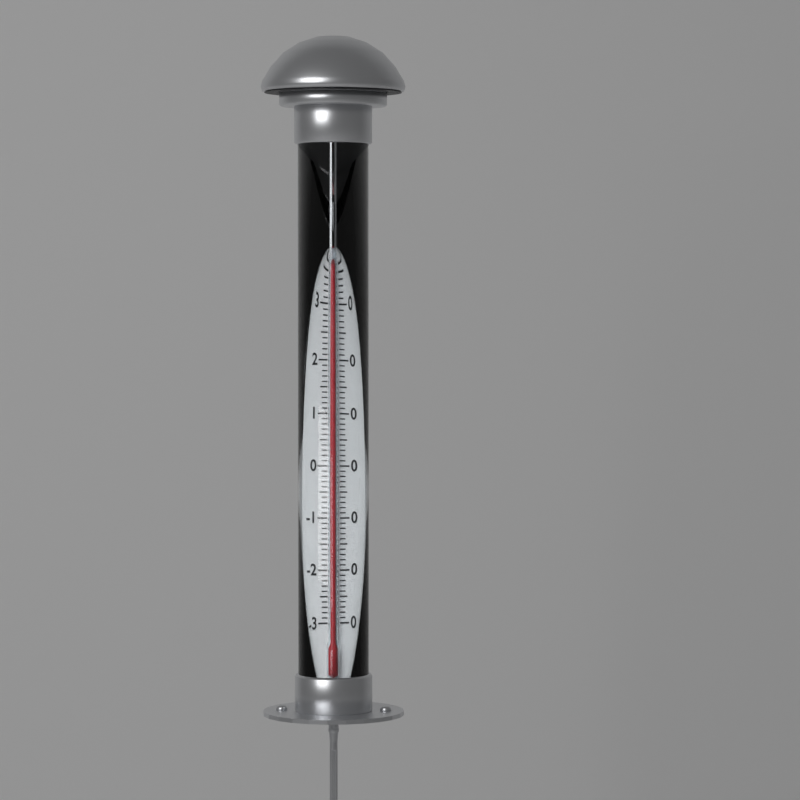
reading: 37 °C
